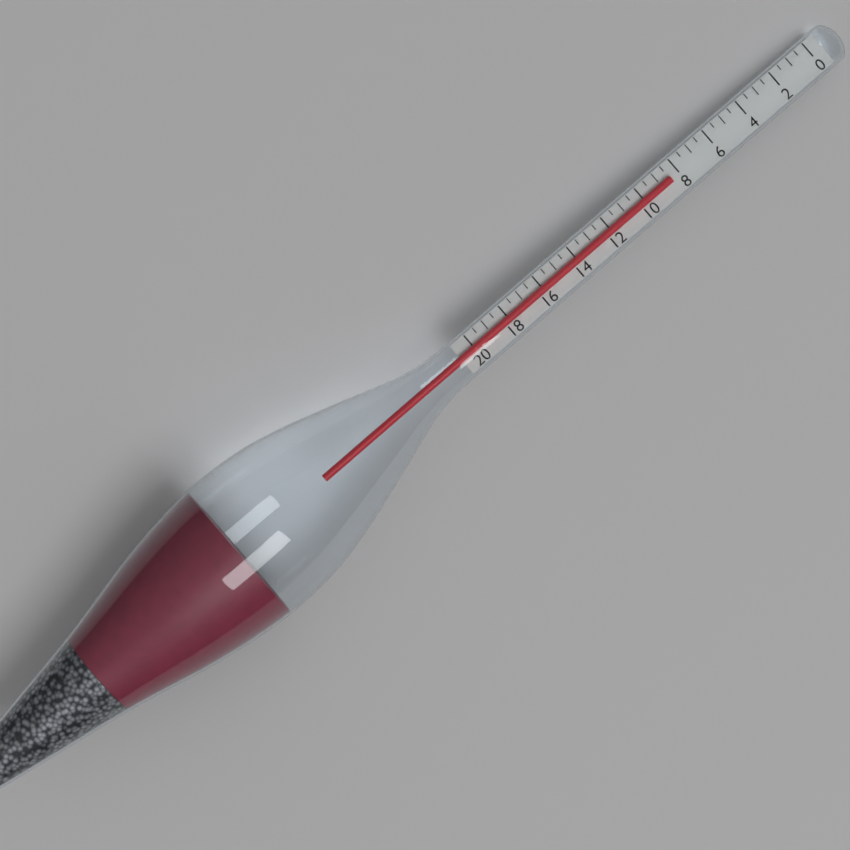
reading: 8.5 (no unit)
